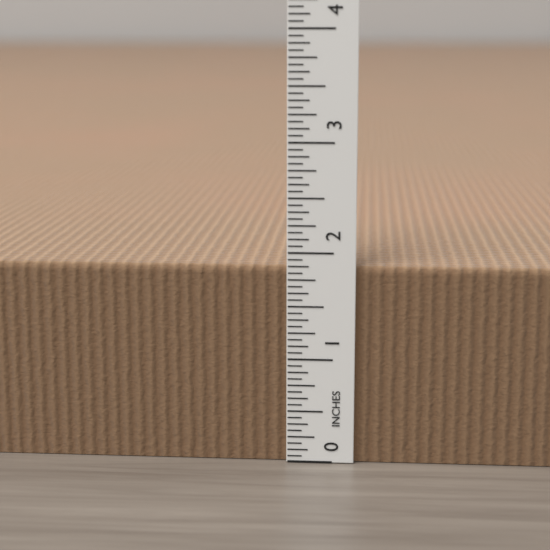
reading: 1.8750 in
